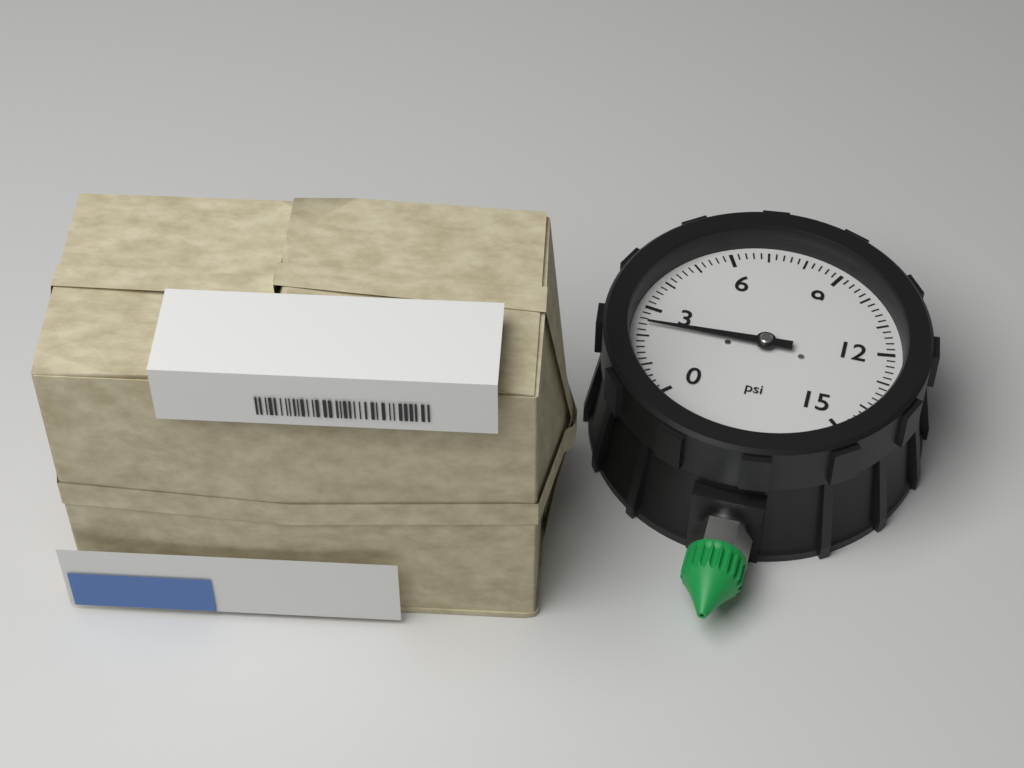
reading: 2.4 psi
